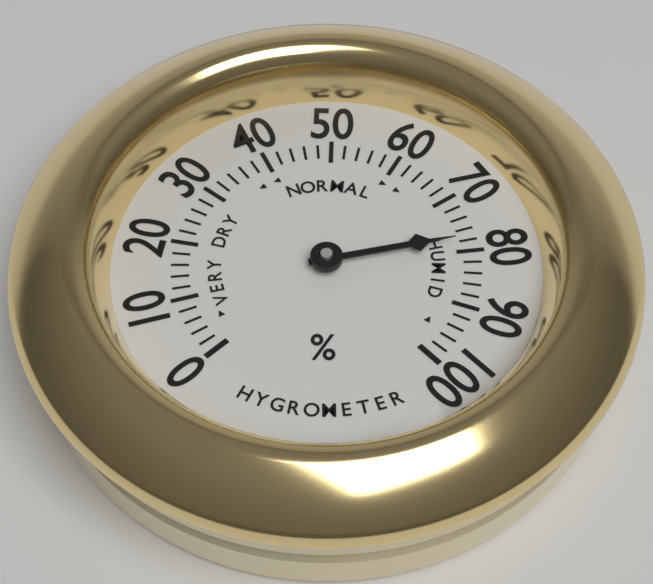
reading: 78 %
